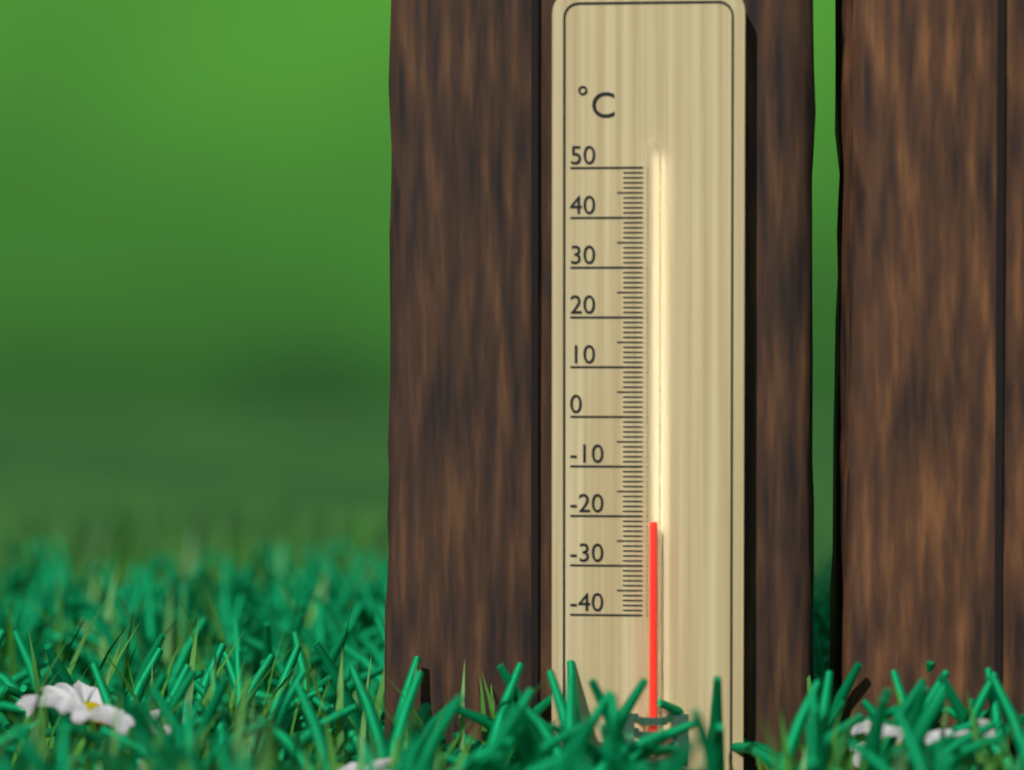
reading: -21 °C
